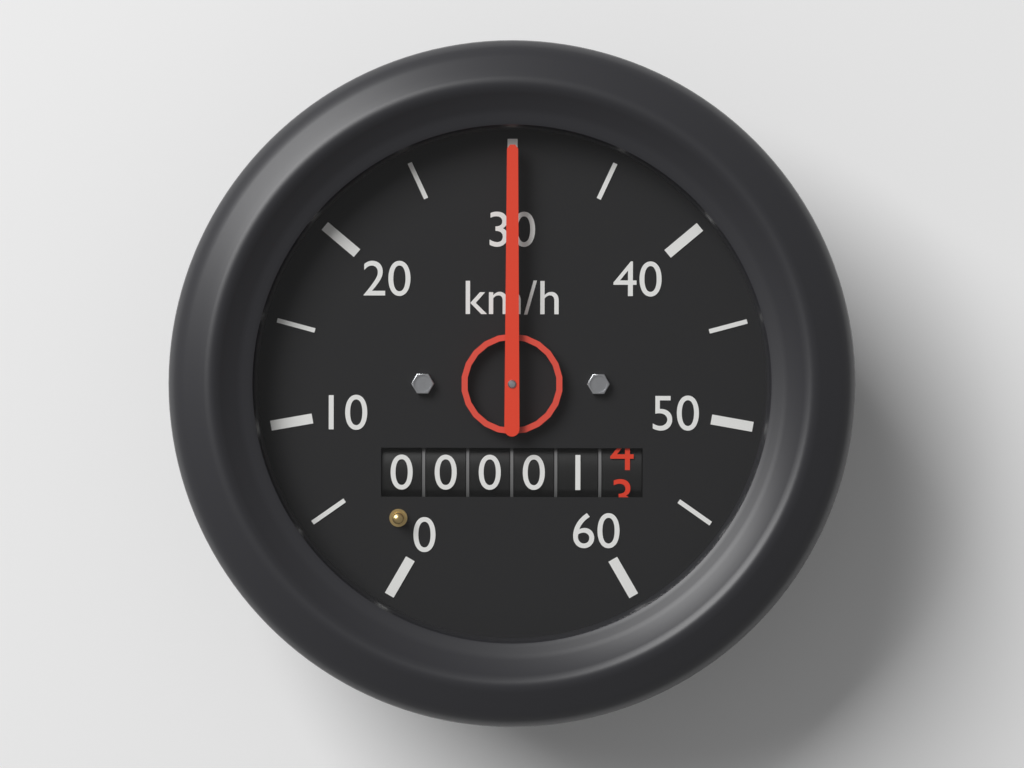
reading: 30 km/h
